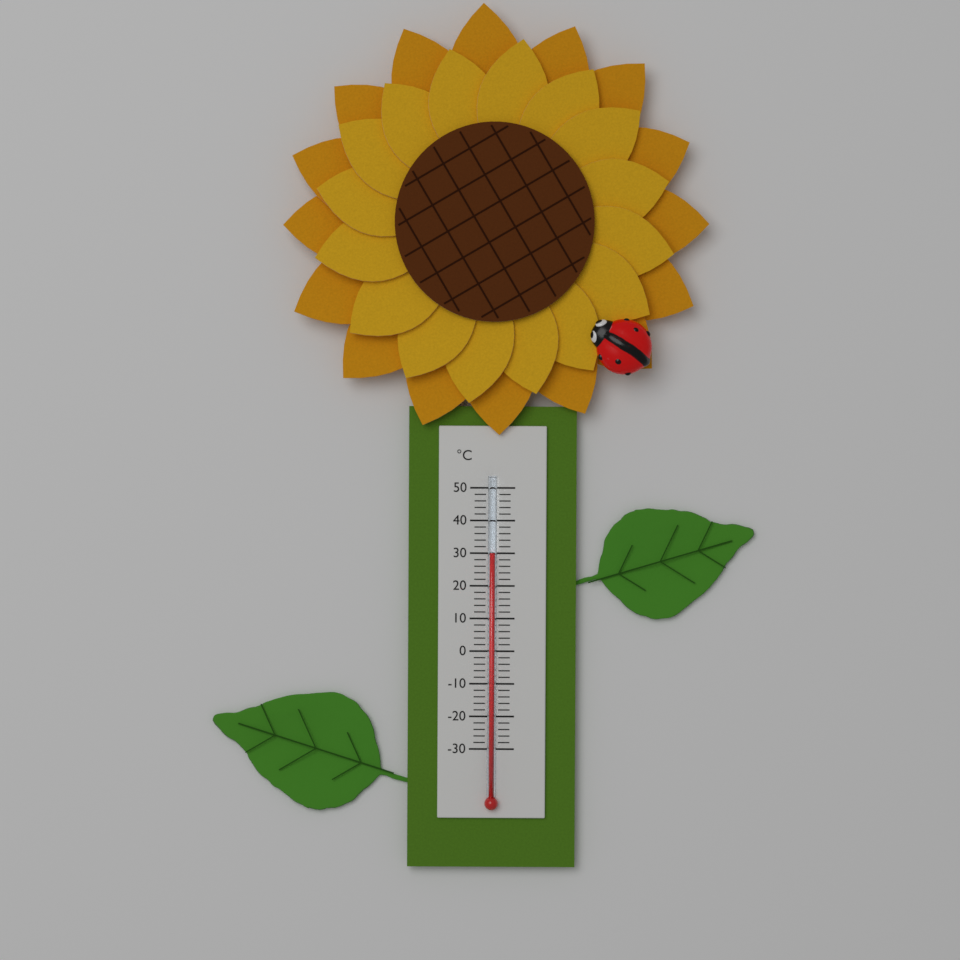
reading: 30 °C
